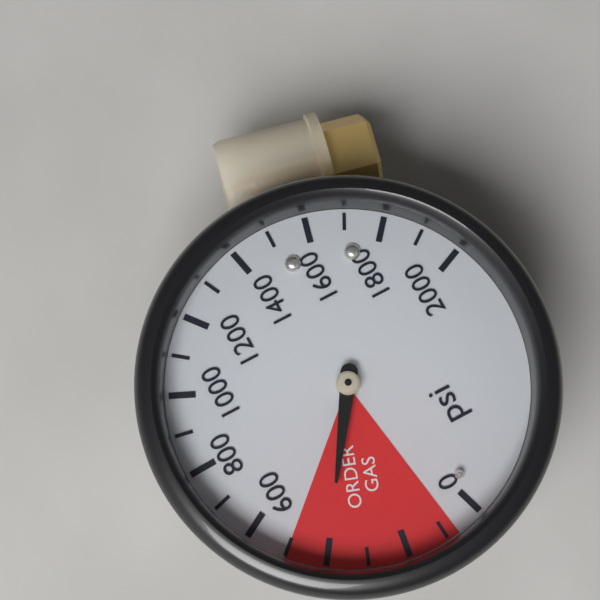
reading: 400 psi
